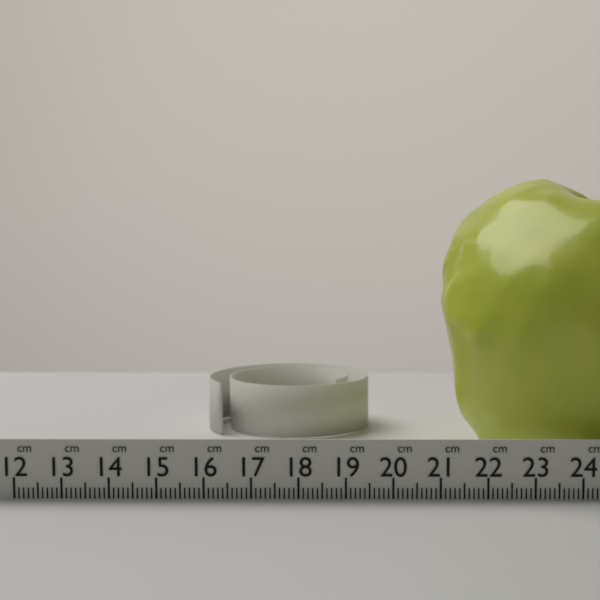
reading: 21.1 cm
